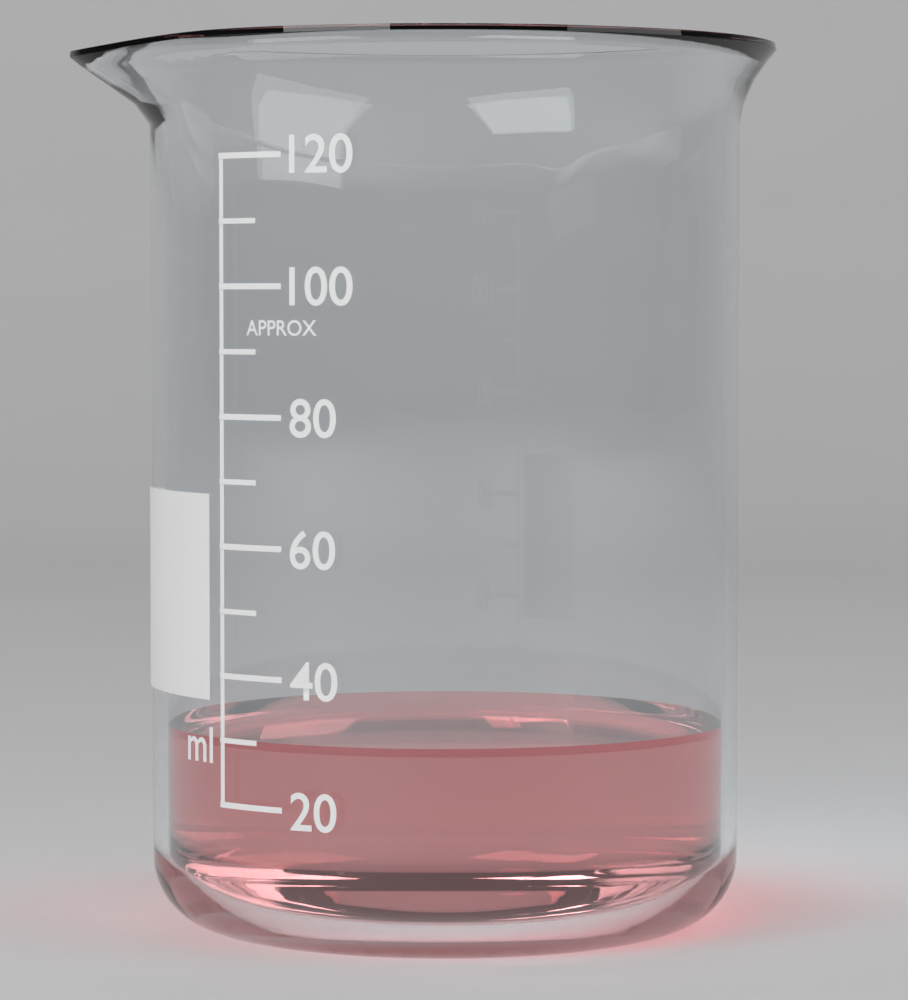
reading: 30 ml
